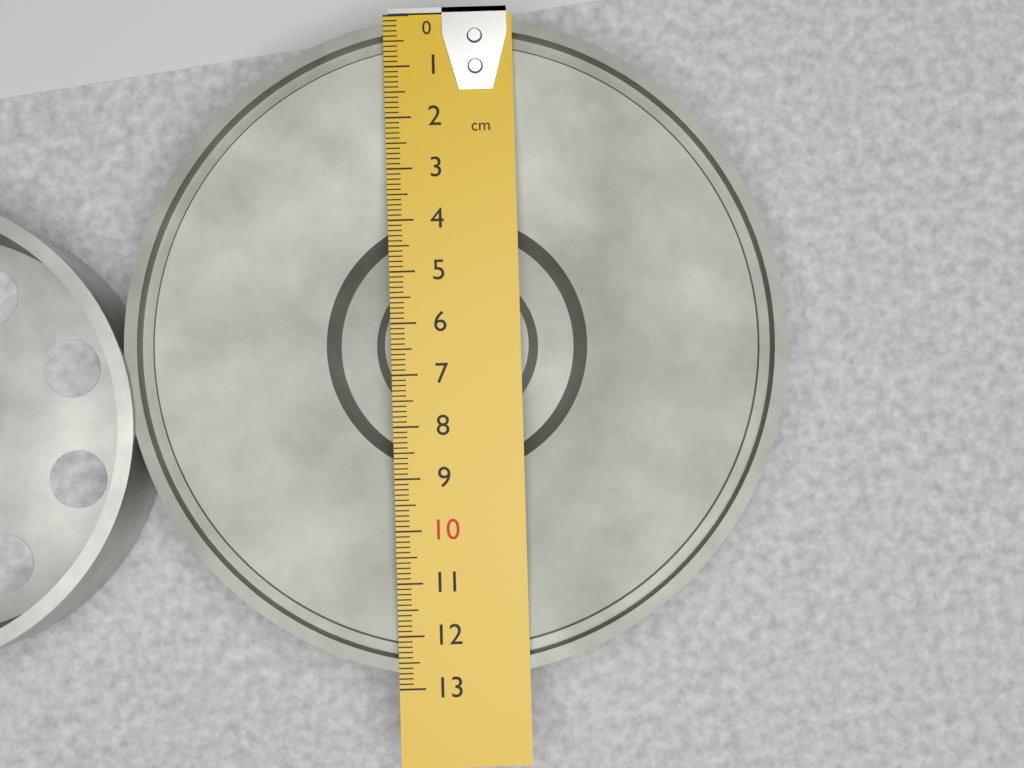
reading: 12.8 cm
